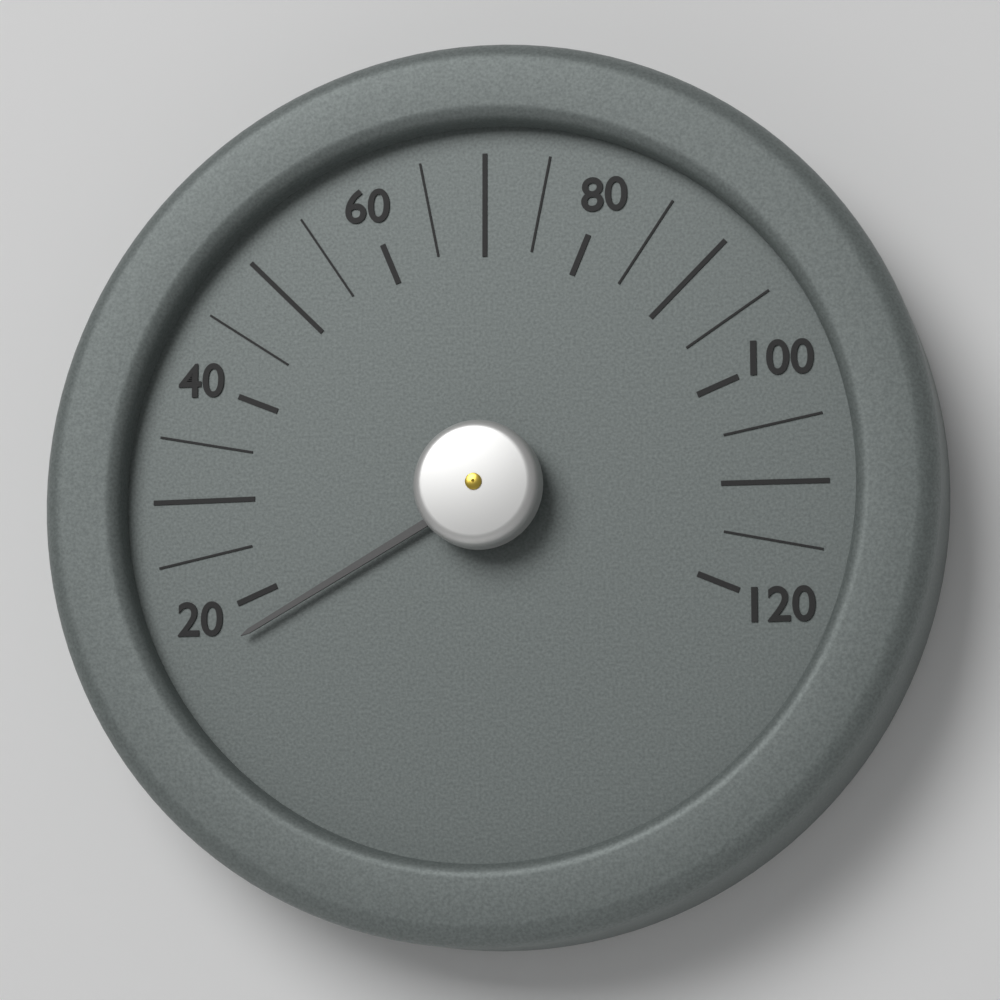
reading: 17 (no unit)
